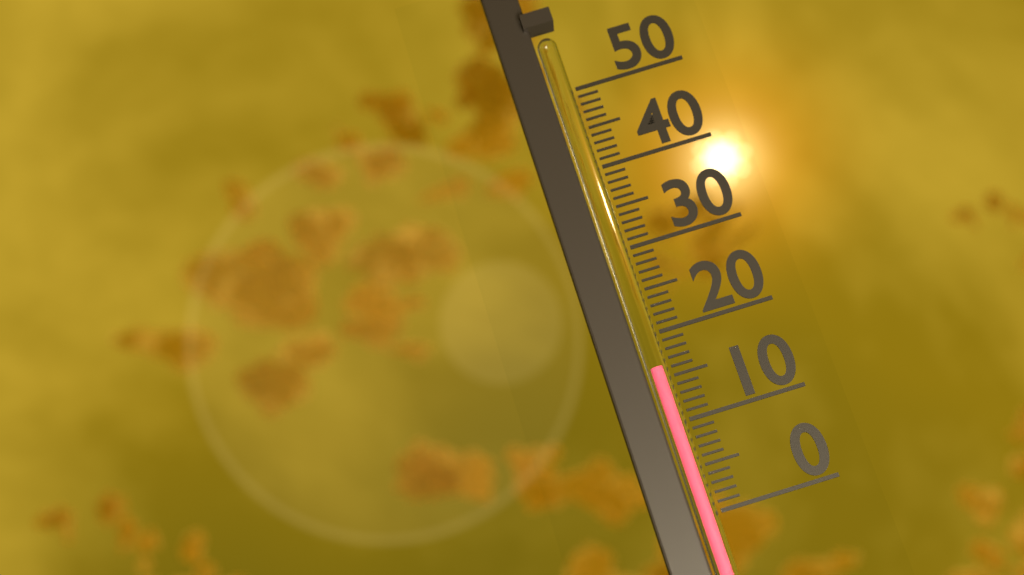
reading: 16 (no unit)
